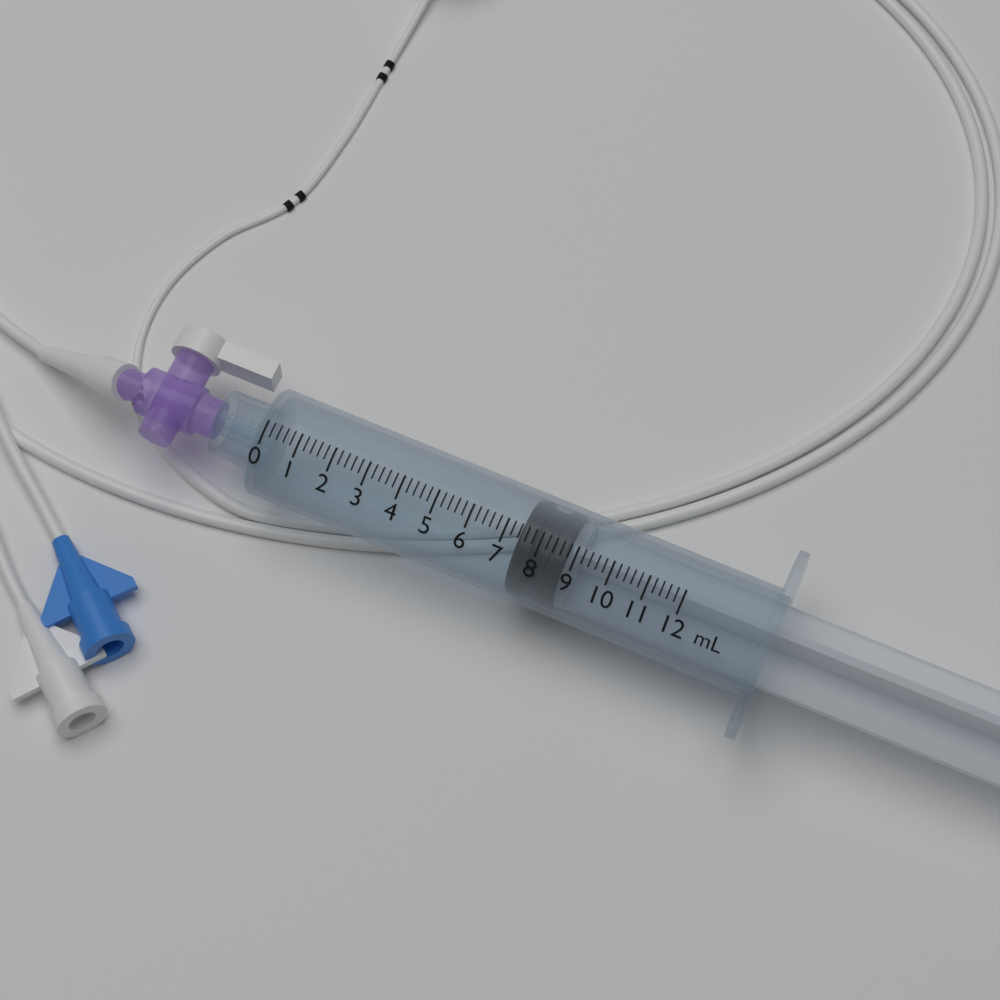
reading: 7.4 mL
